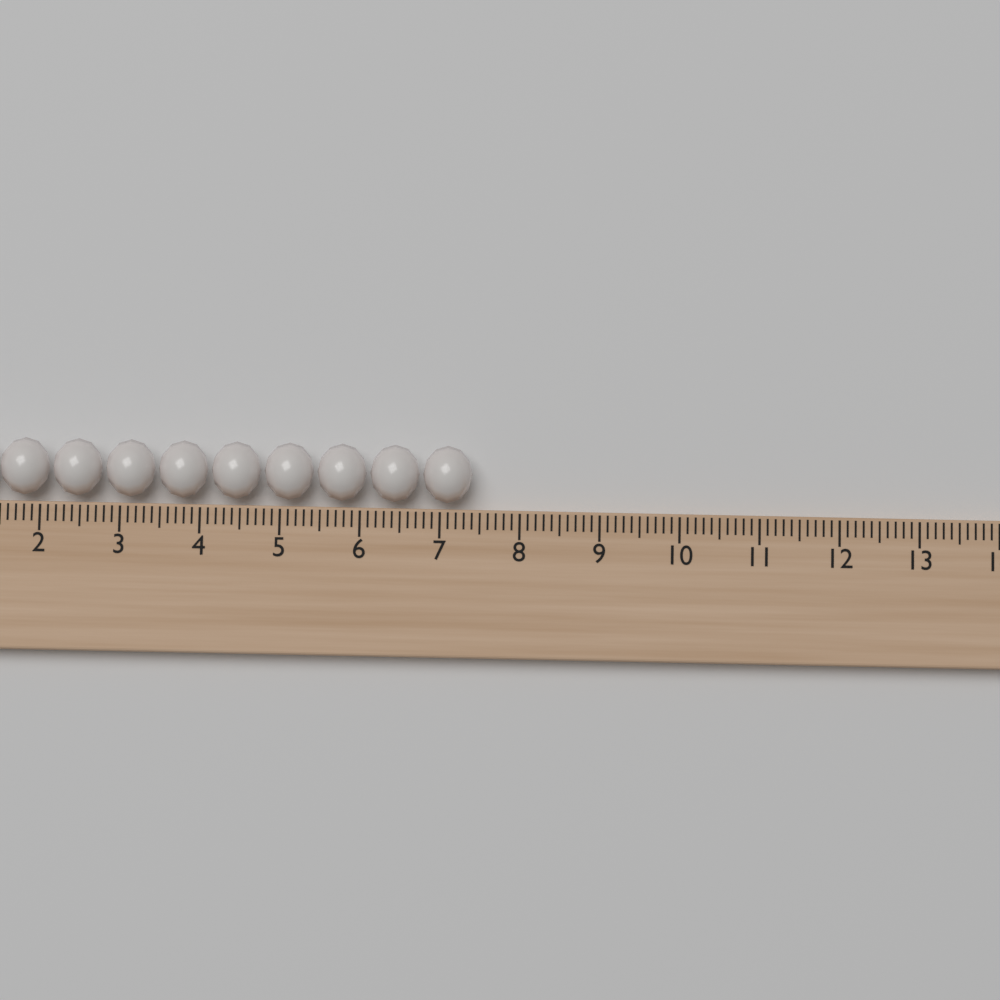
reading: 7.4 (no unit)
